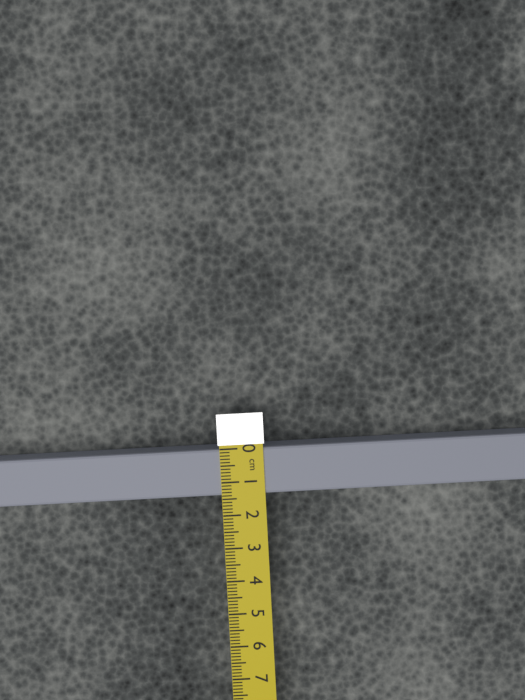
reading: 1.4 cm
